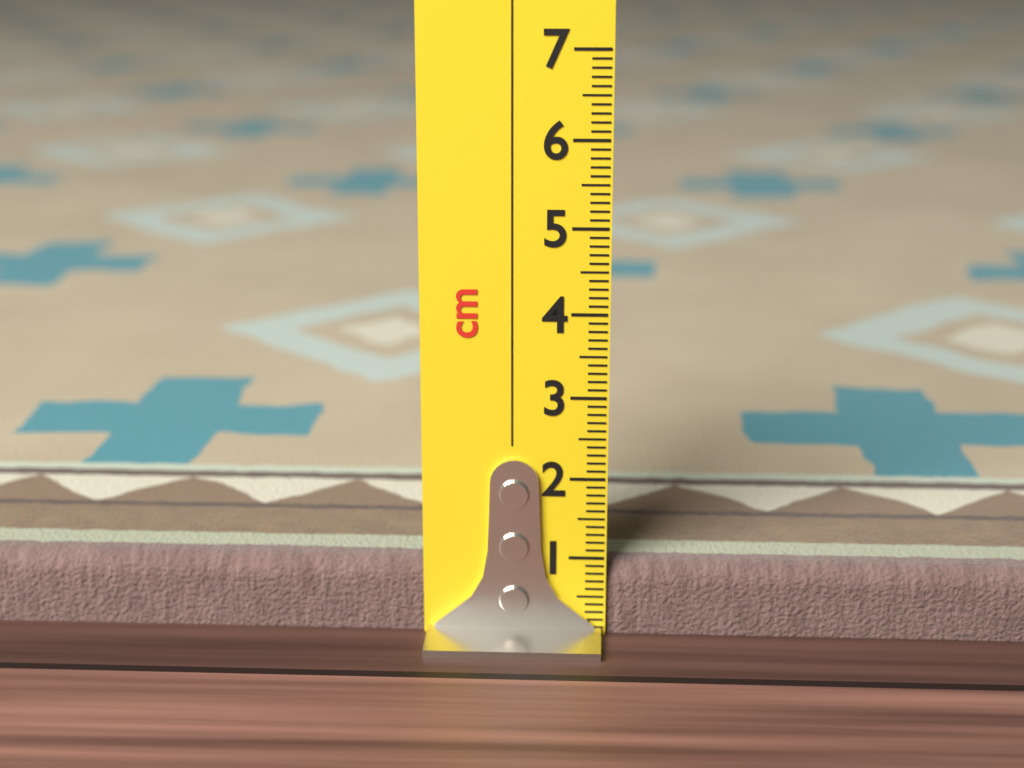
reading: 0.9 cm
